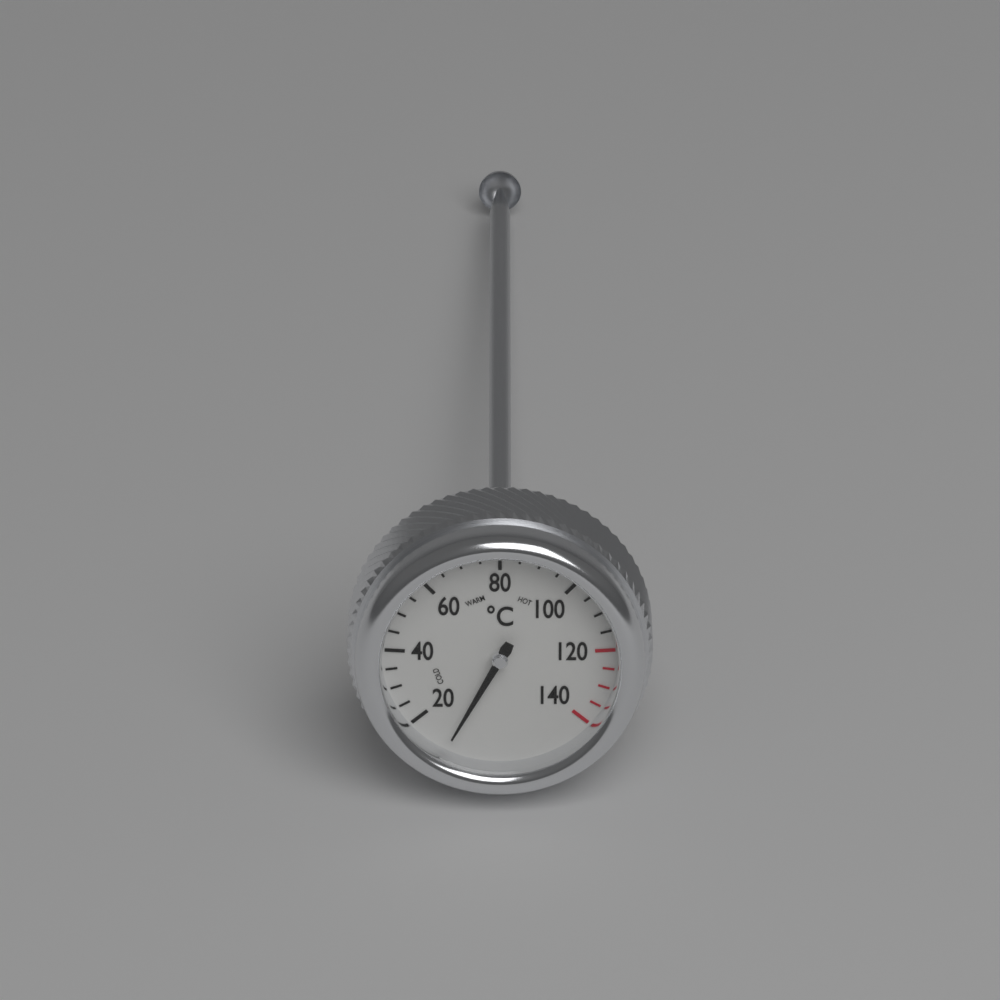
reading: 10 °C
